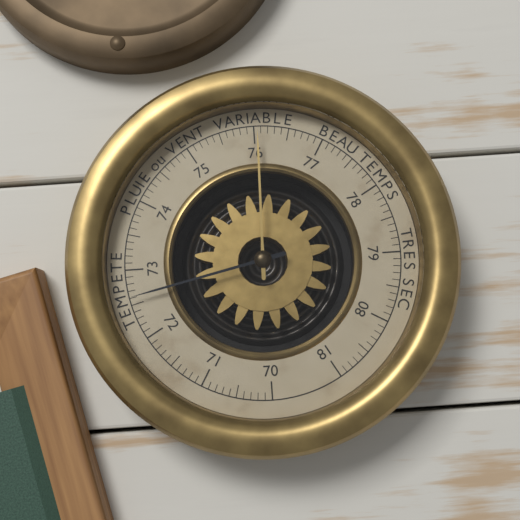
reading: 72.6 (no unit)
